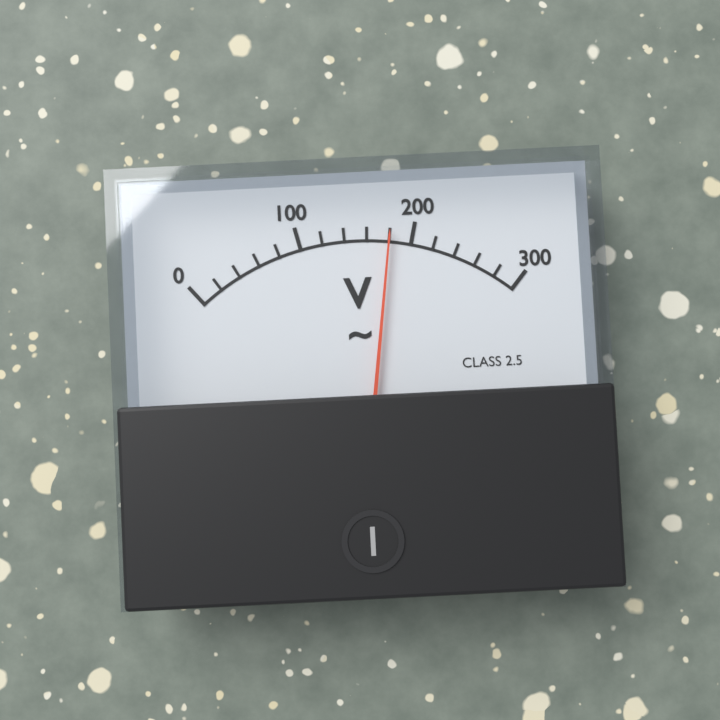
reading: 180 V
